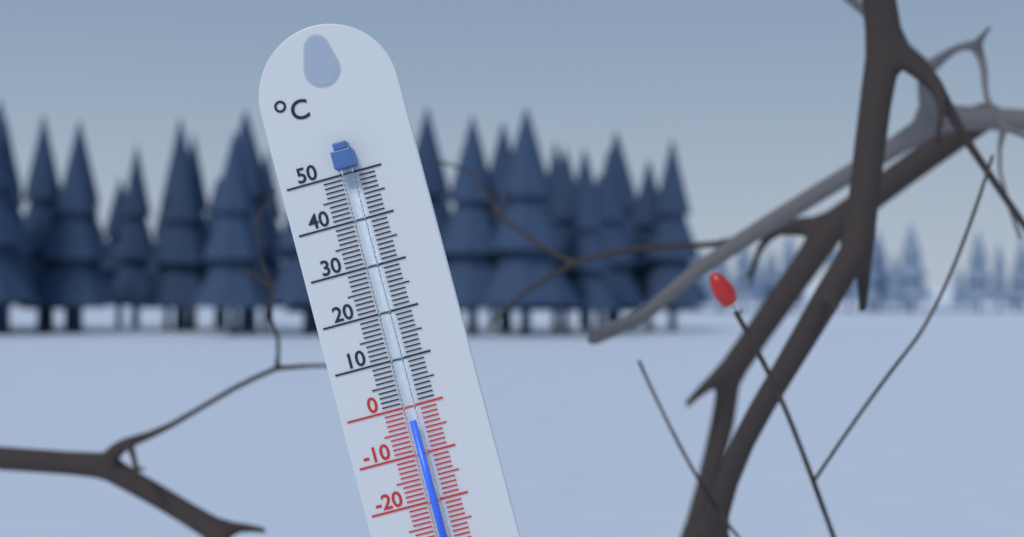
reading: -3 °C
